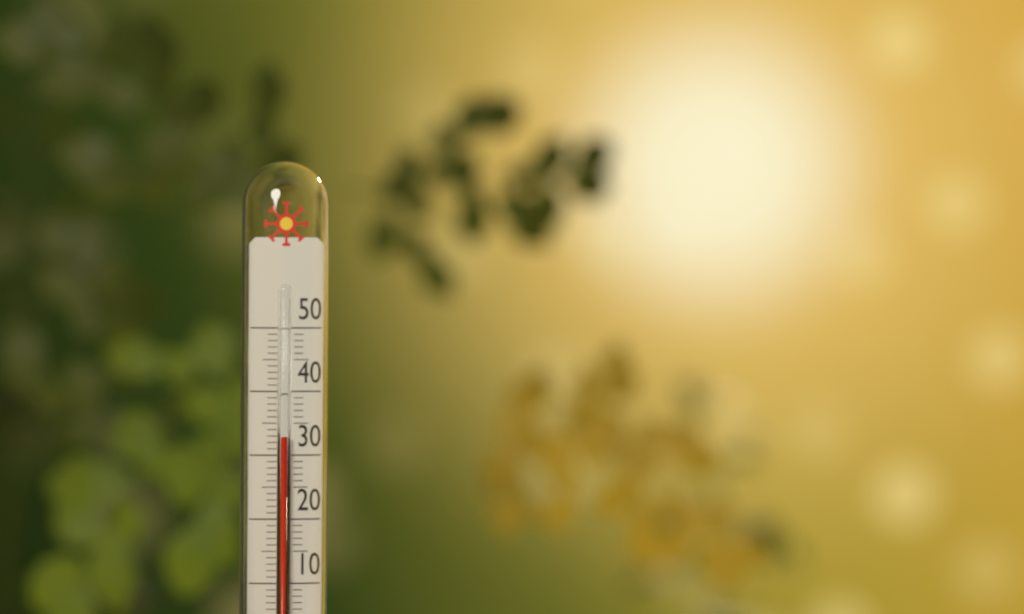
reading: 33 °C
